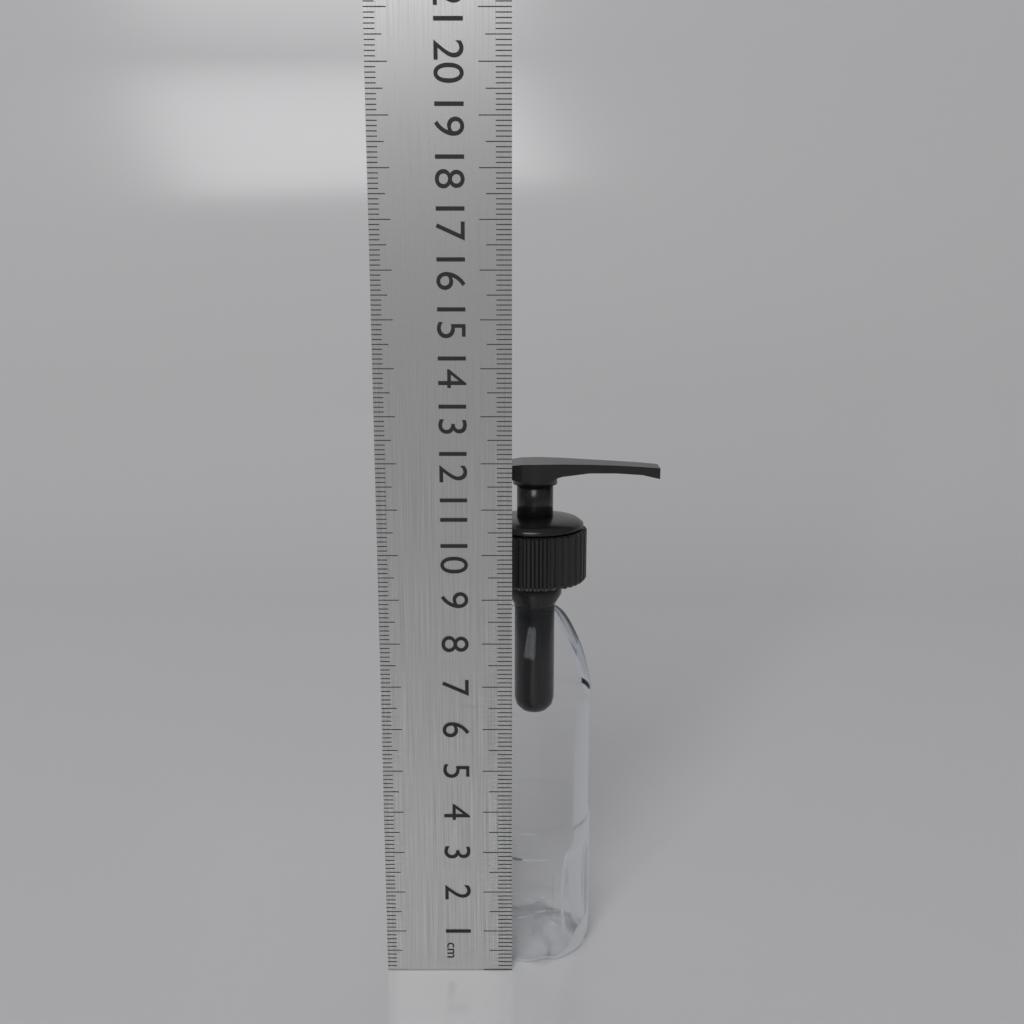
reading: 11.8 cm
